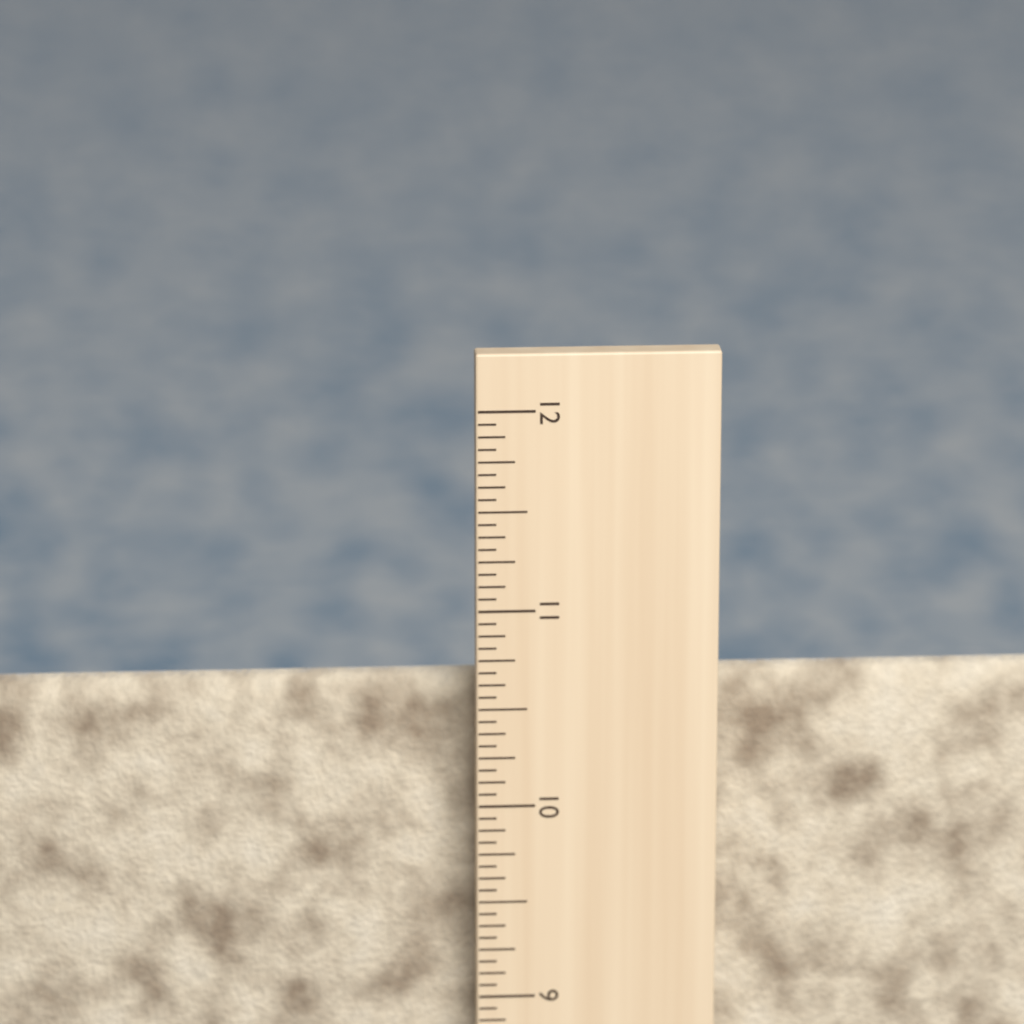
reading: 10.5625 in
